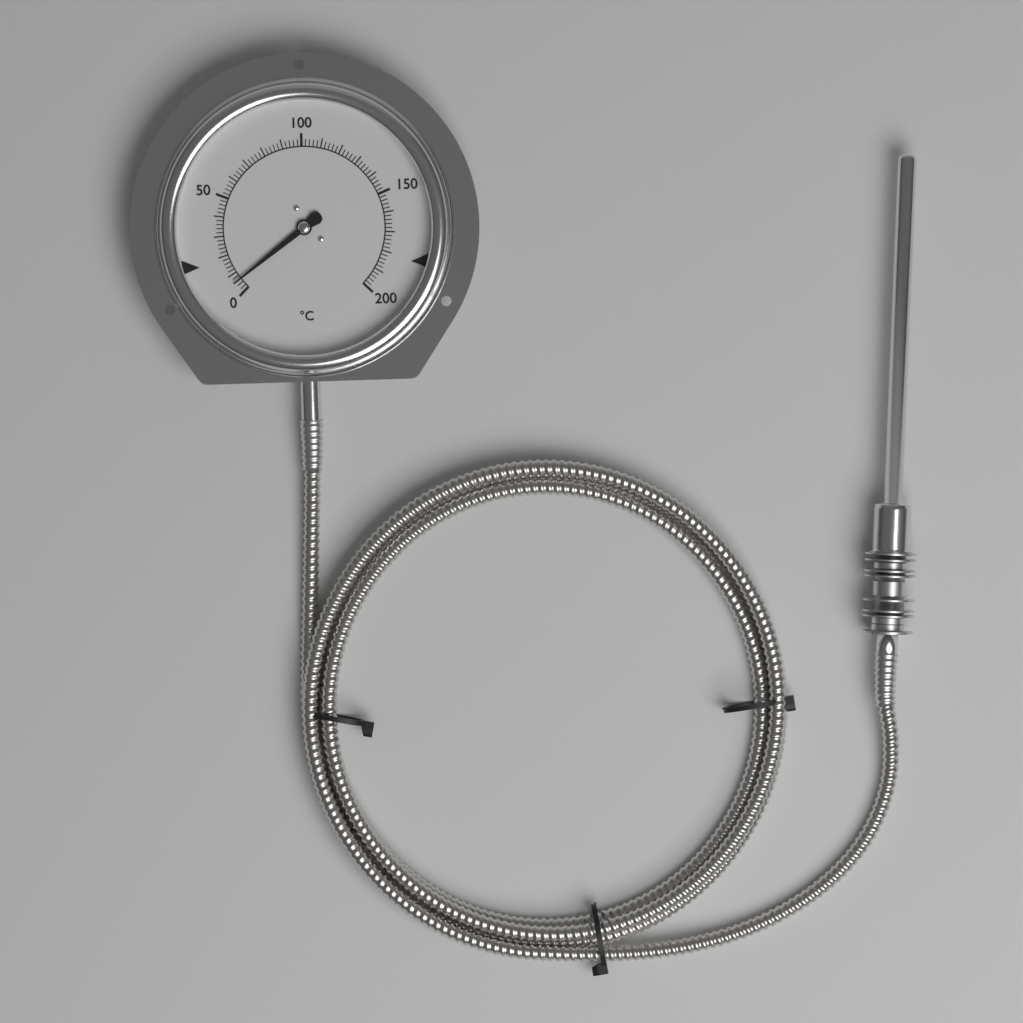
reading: 6 °C
